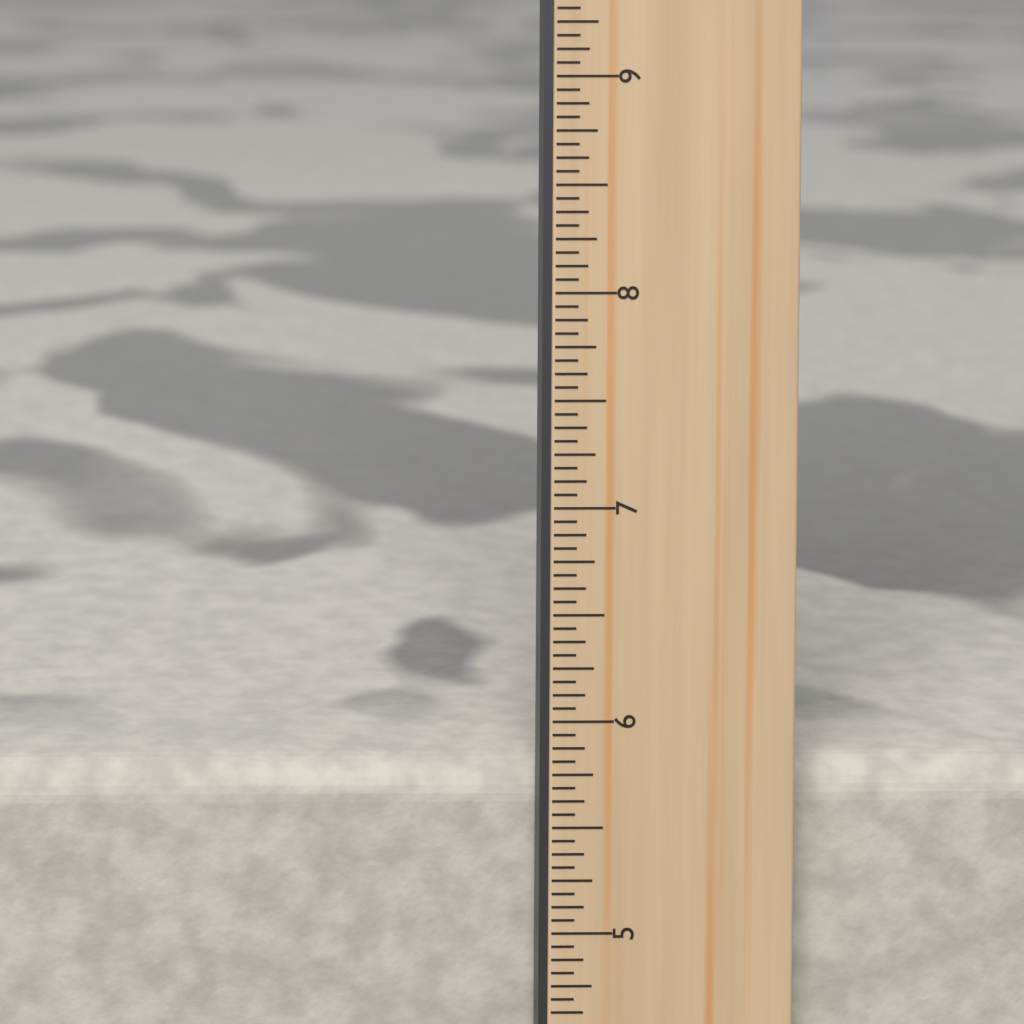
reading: 5.7500 in
